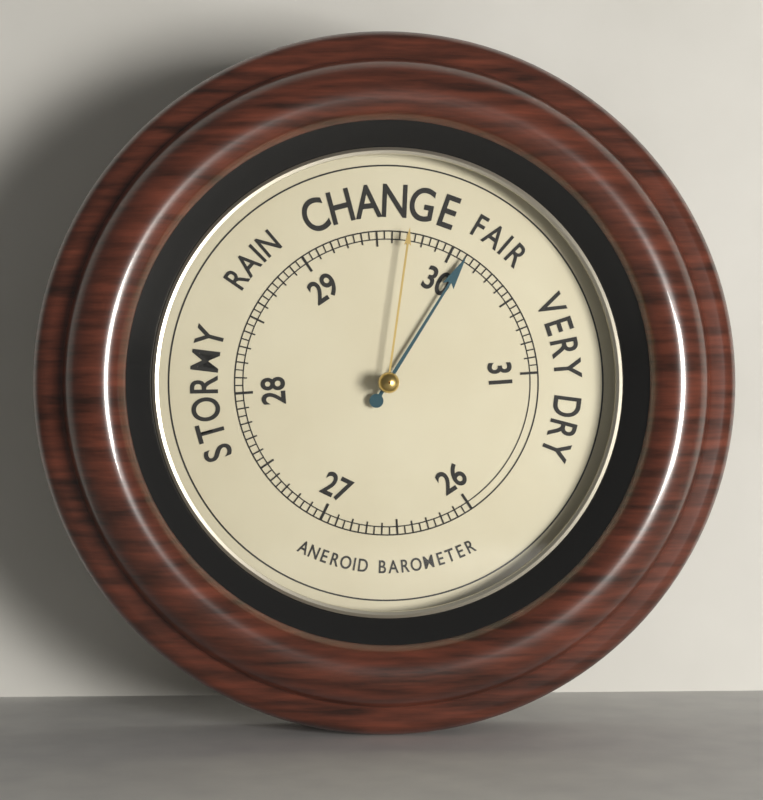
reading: 30.10 (no unit)
